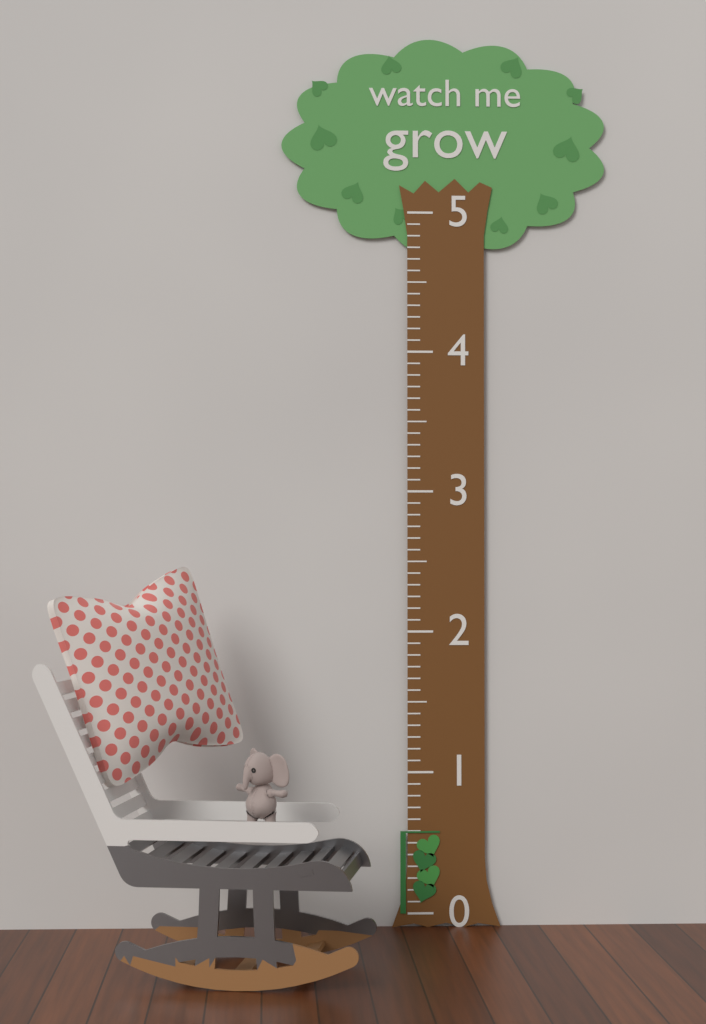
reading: 0.583333 (no unit)
